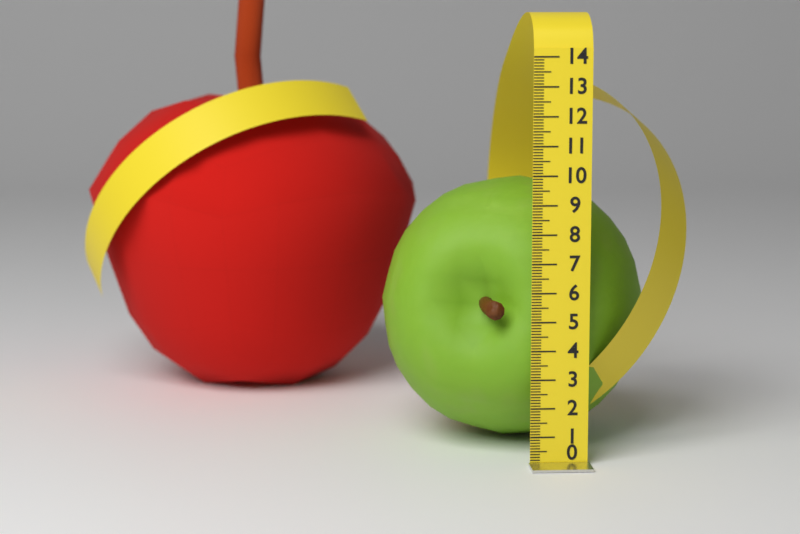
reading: 9.5 (no unit)
